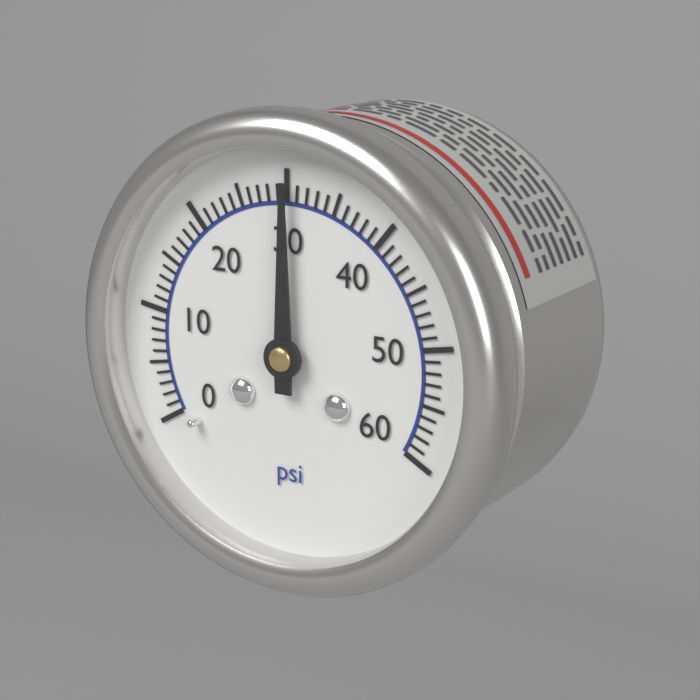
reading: 30 psi
